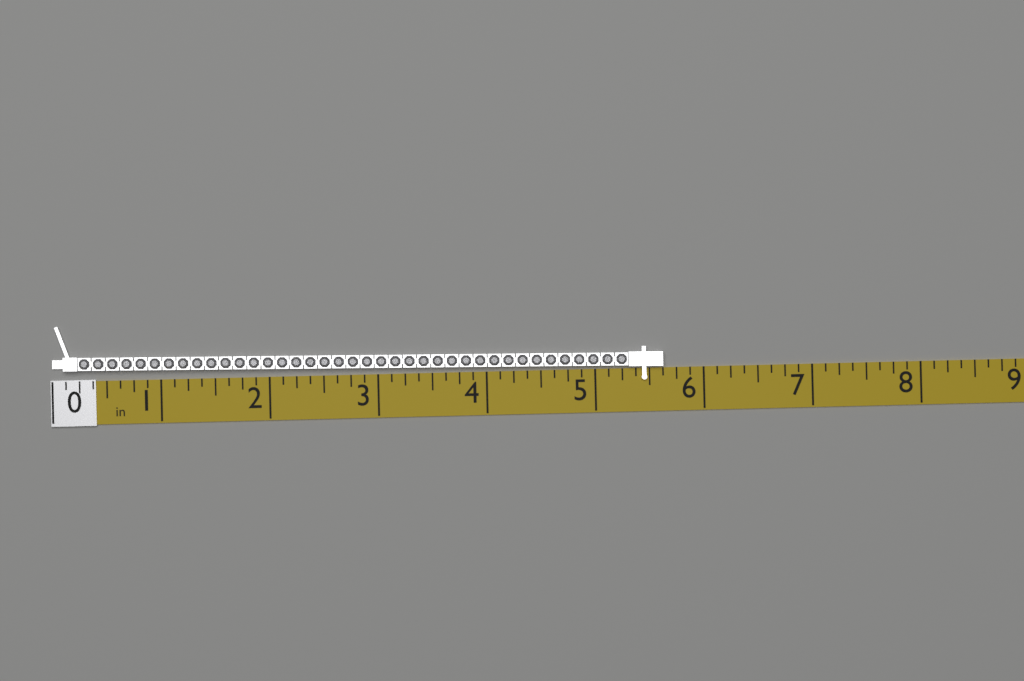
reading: 5.625 in
